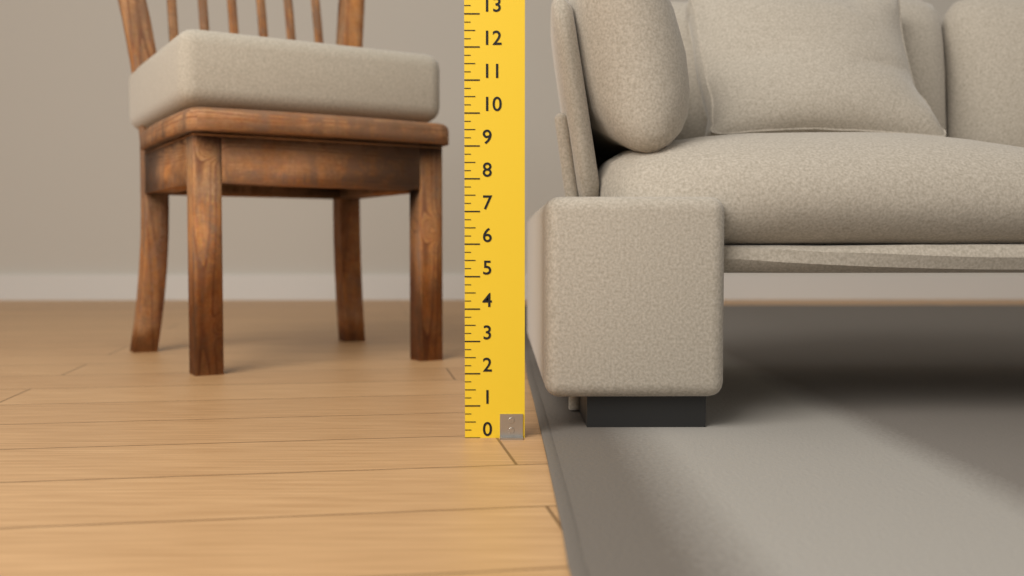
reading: 7.50 (no unit)
